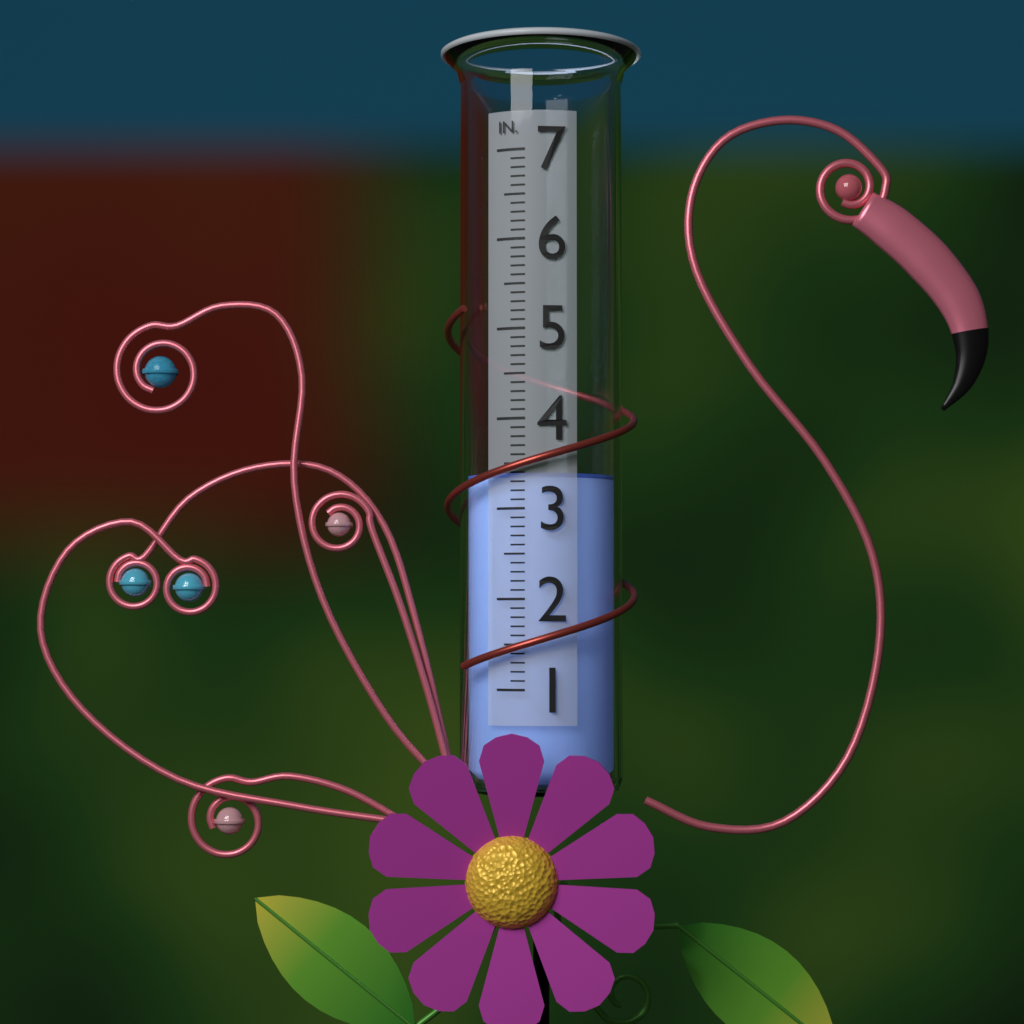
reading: 3.4 in
